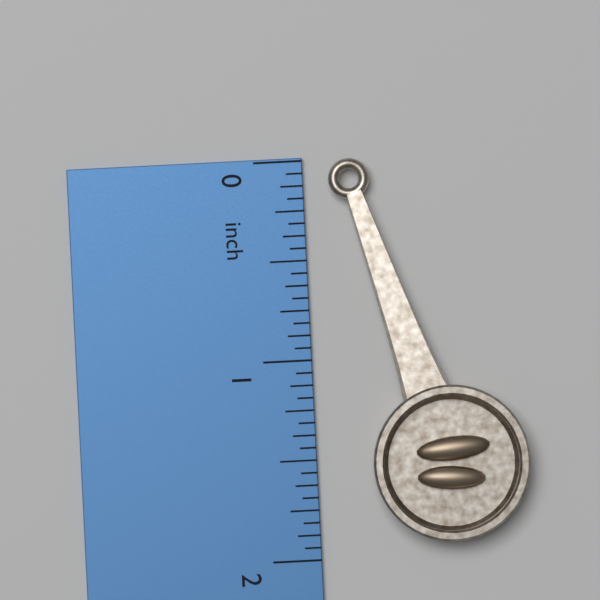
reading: 1.9375 inch
